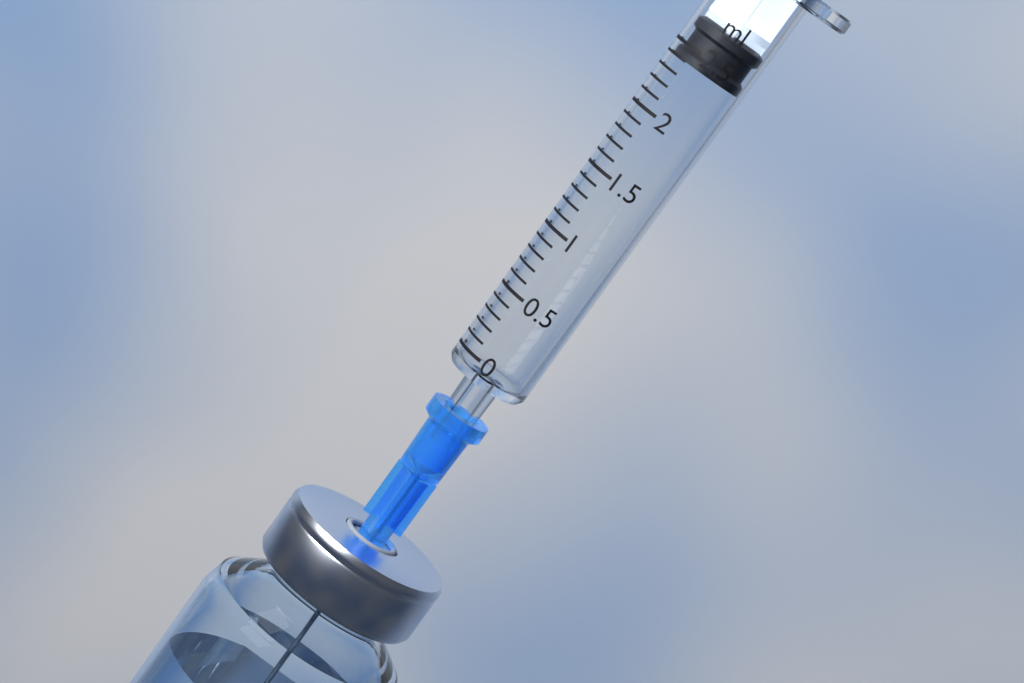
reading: 2.4 ml
